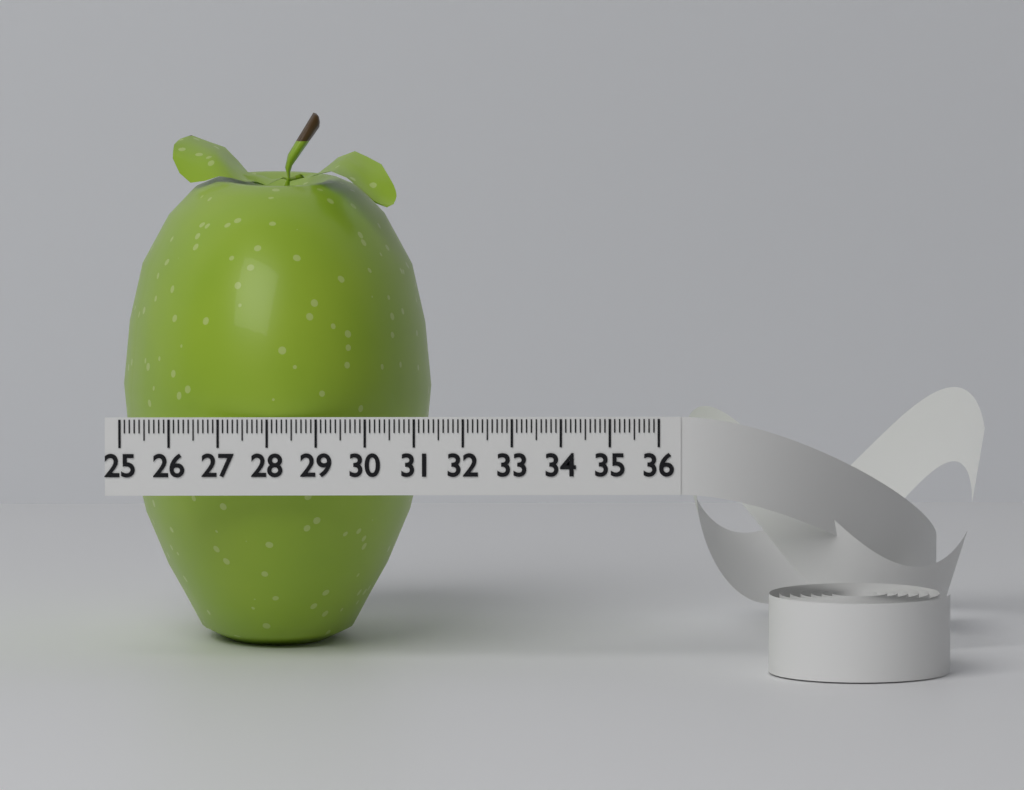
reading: 31.4 (no unit)
